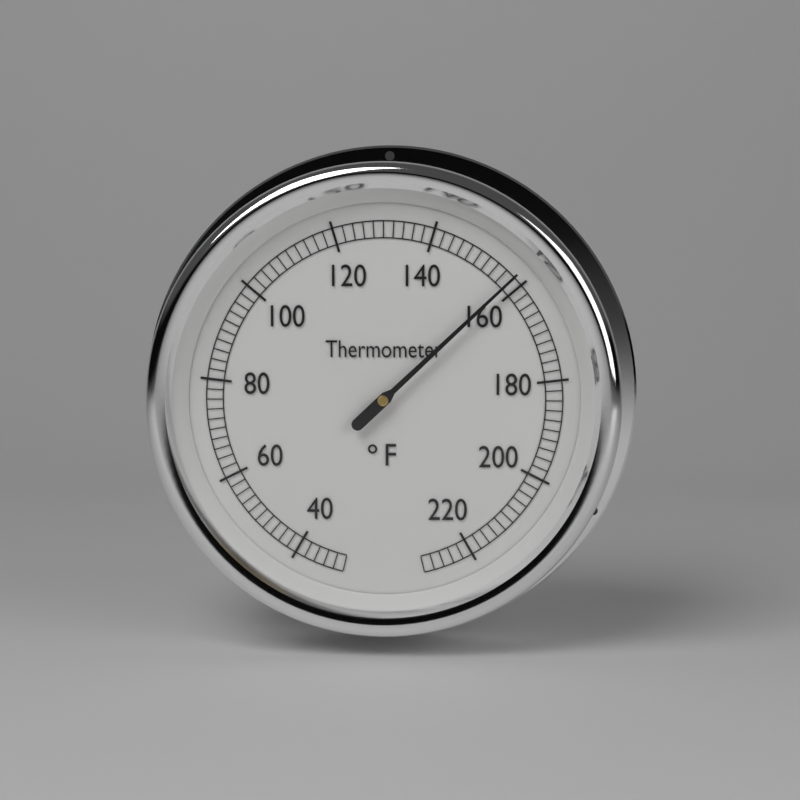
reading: 158 °F
